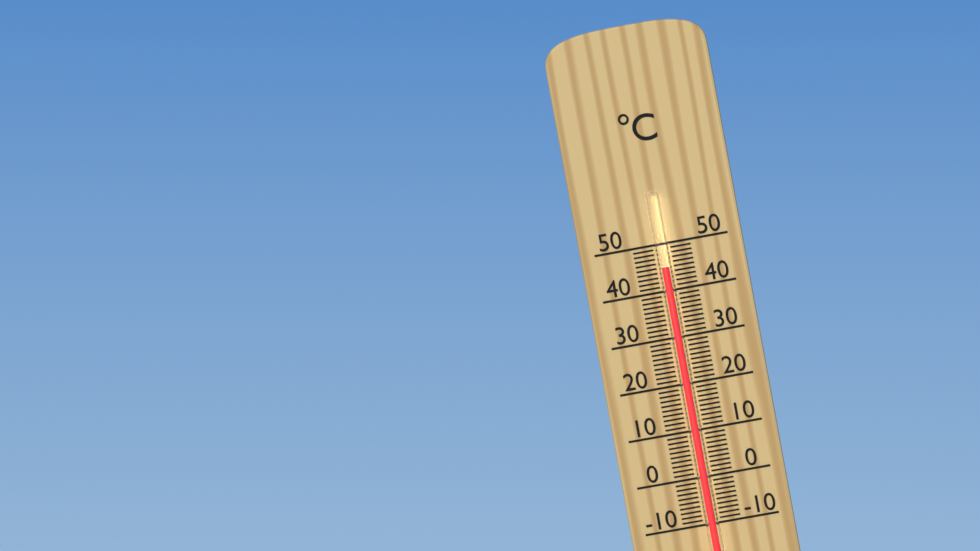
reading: 45 °C
